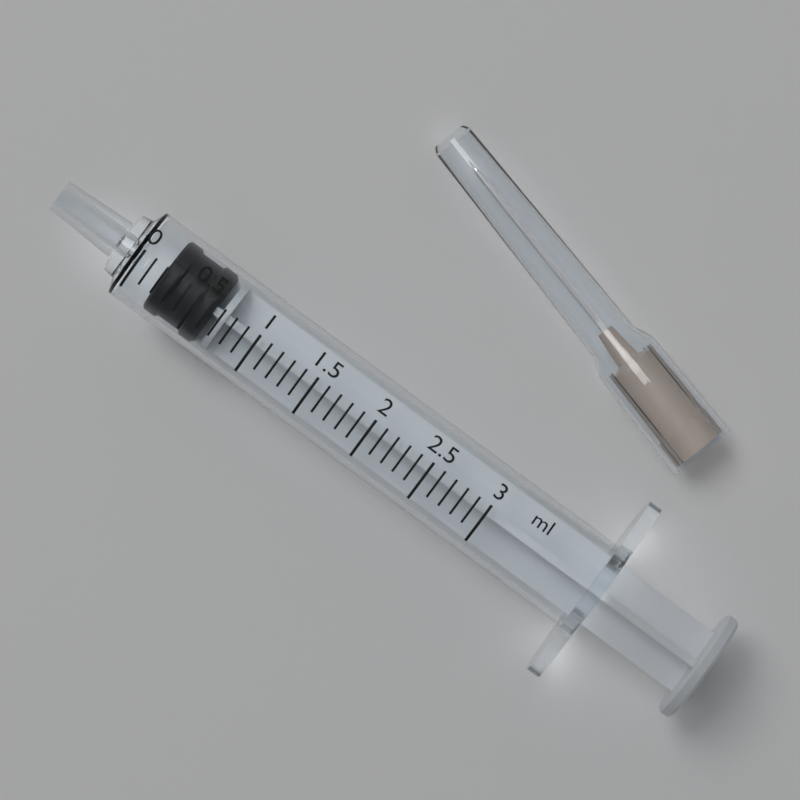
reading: 0.2 ml
